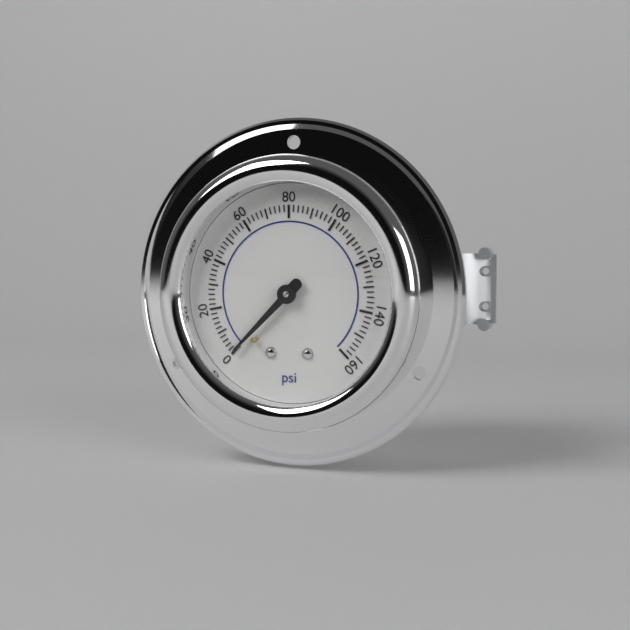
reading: 0 psi
